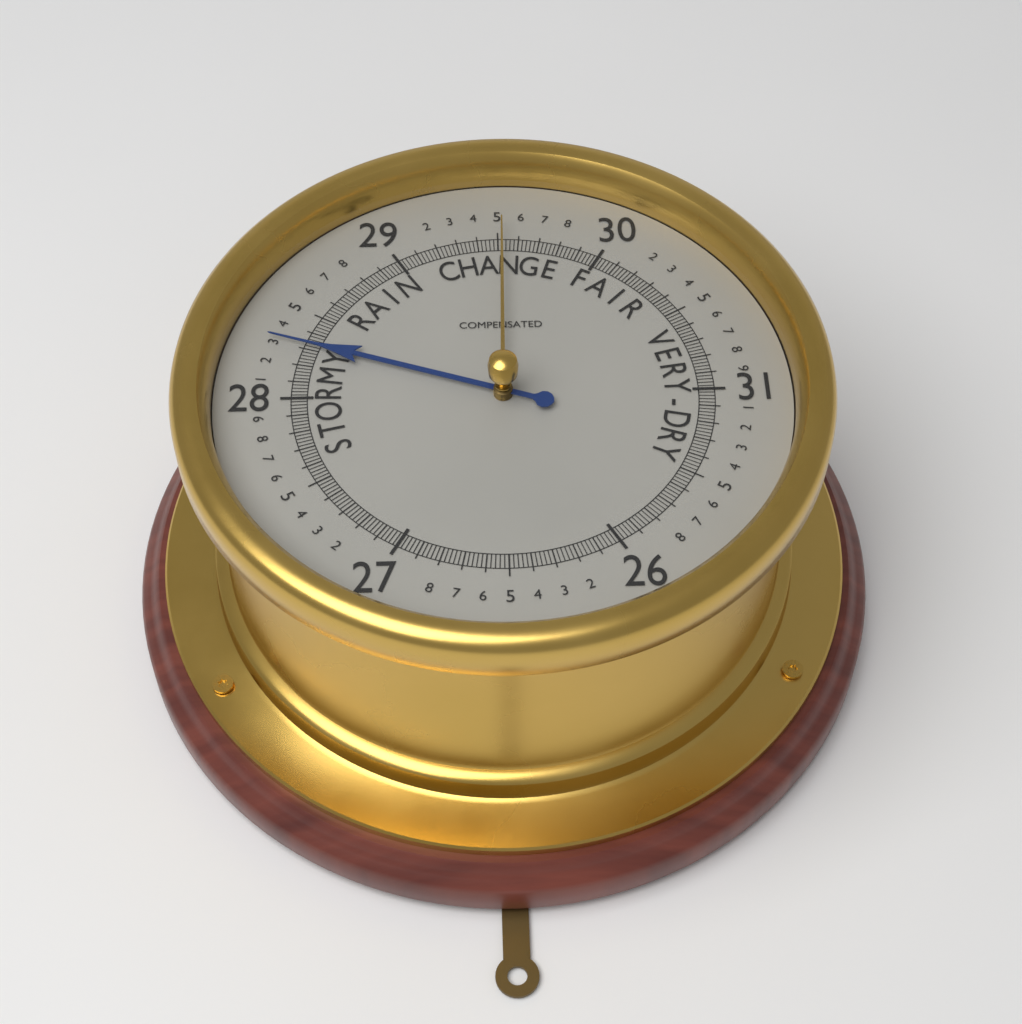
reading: 28.32 (no unit)
